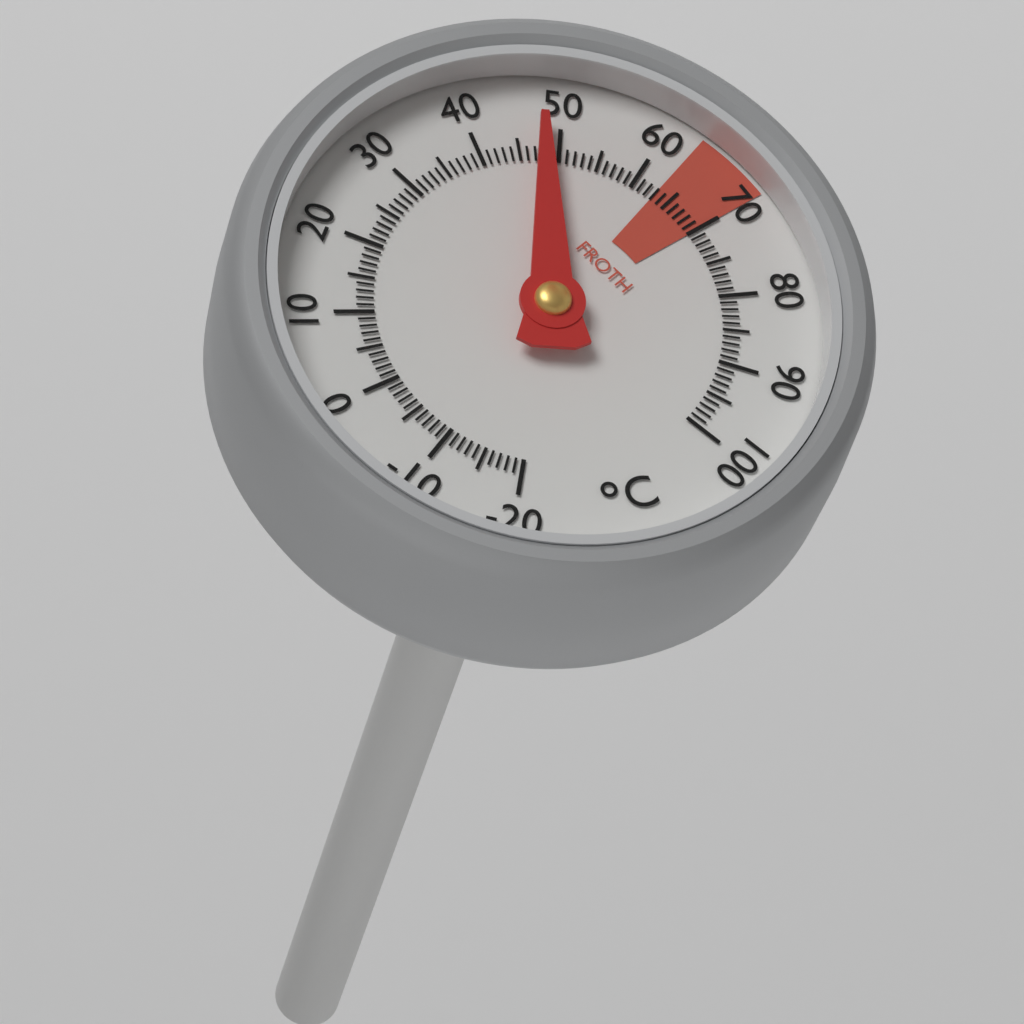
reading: 48 °C
